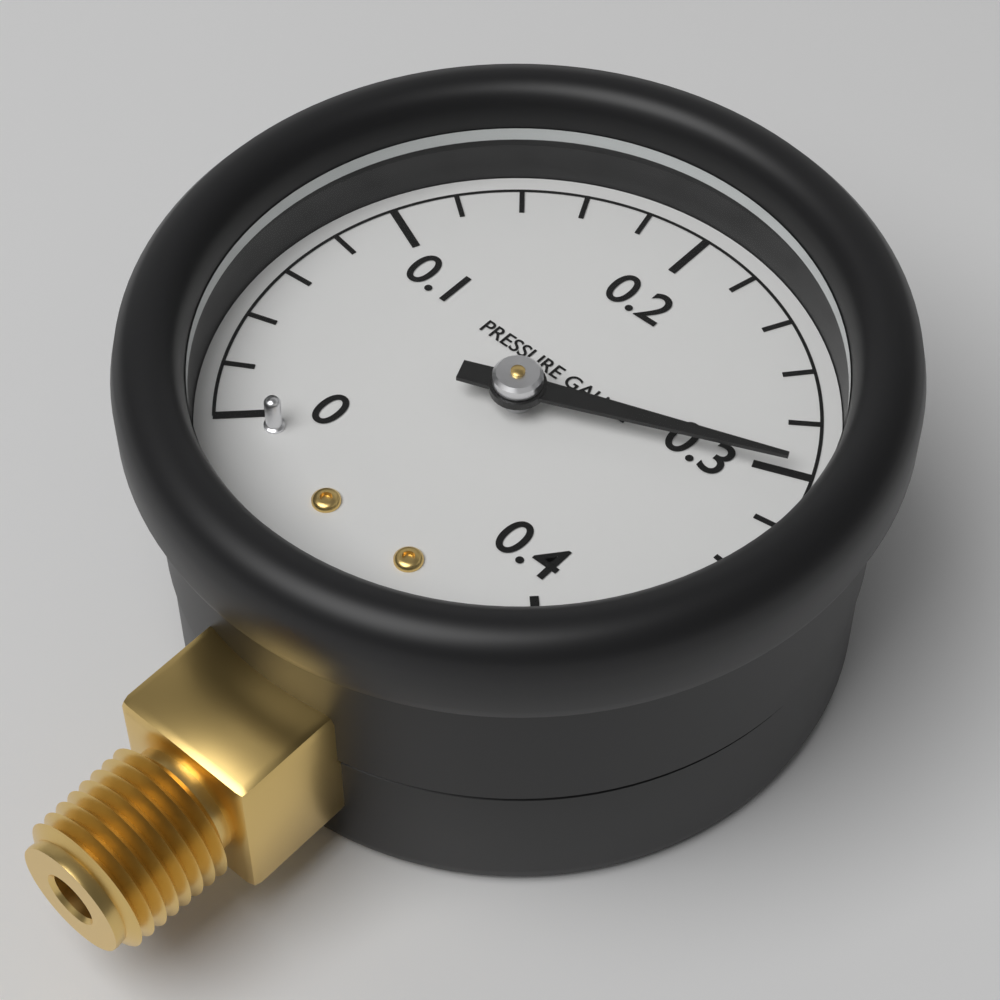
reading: 0.30 (no unit)
